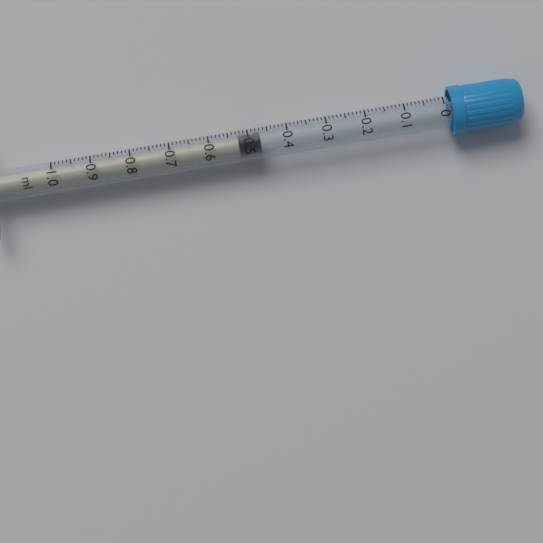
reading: 0.47 ml
